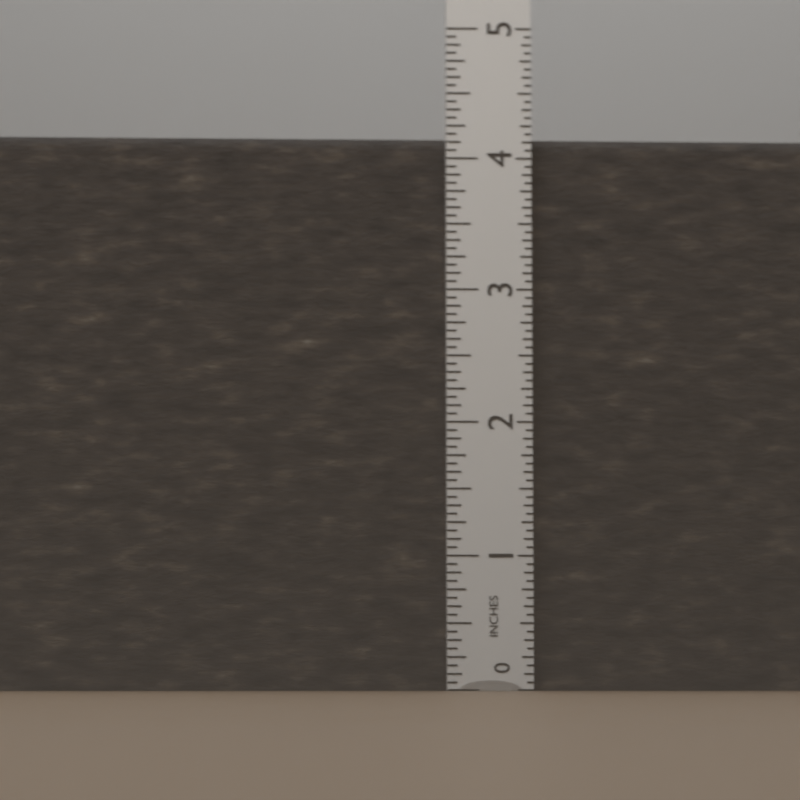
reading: 4.1875 in
